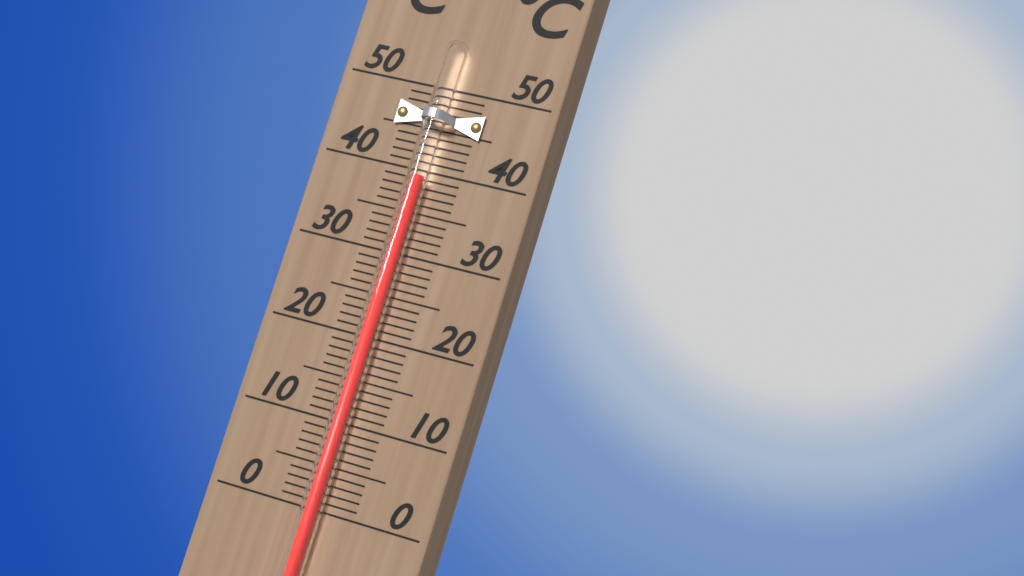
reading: 39 °C
